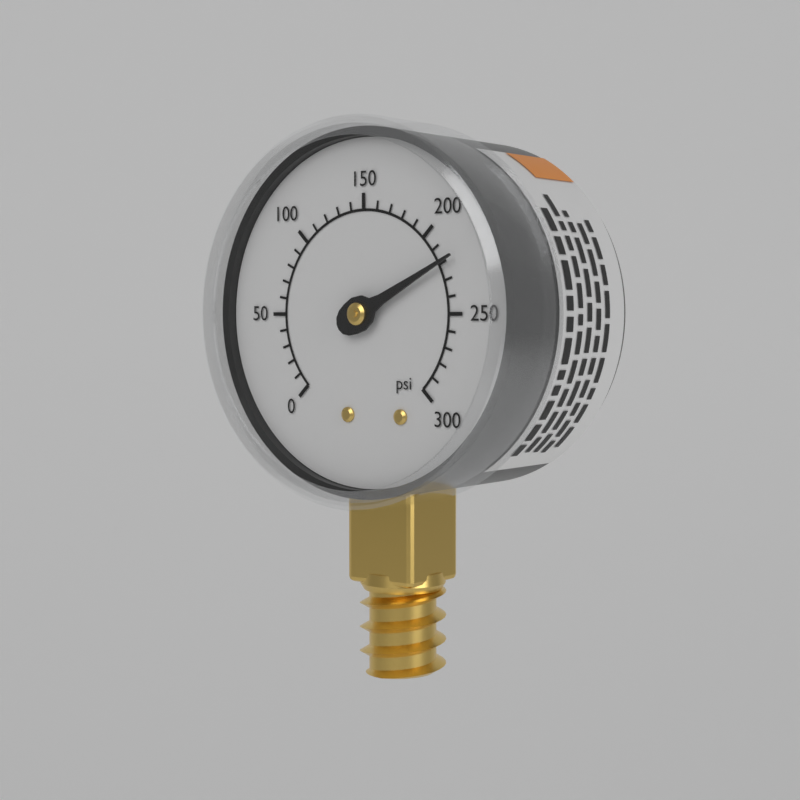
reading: 220 psi
